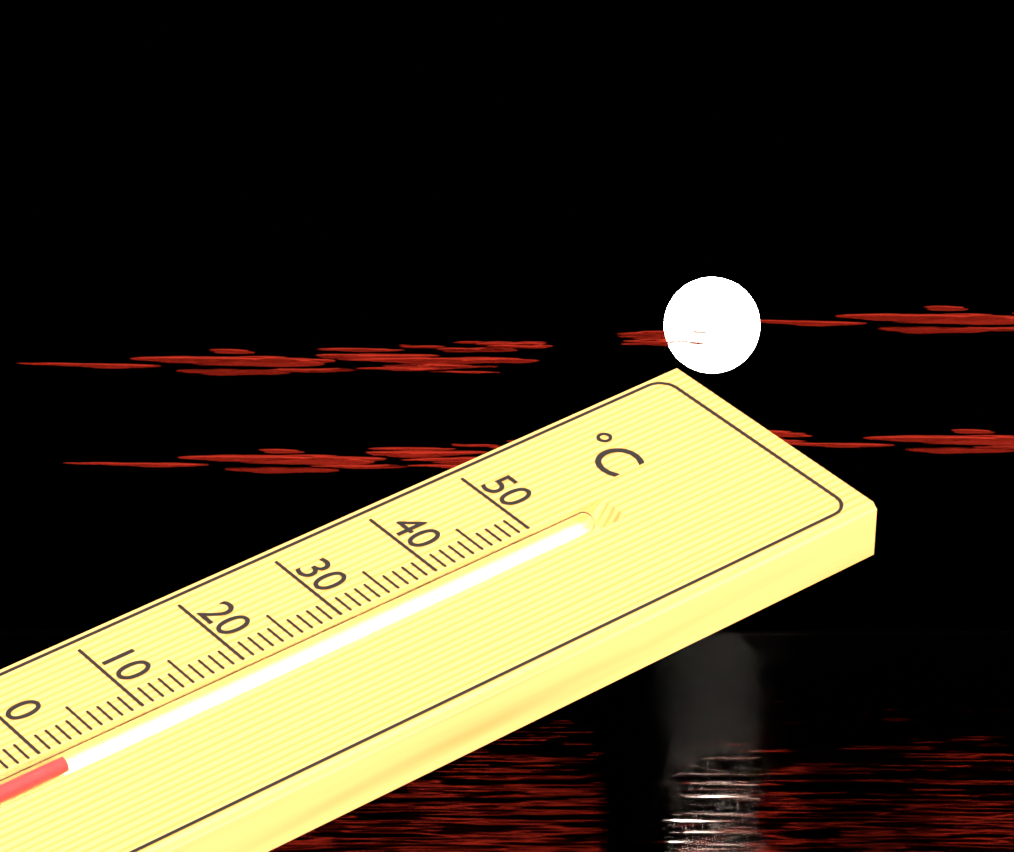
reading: 1 °C
